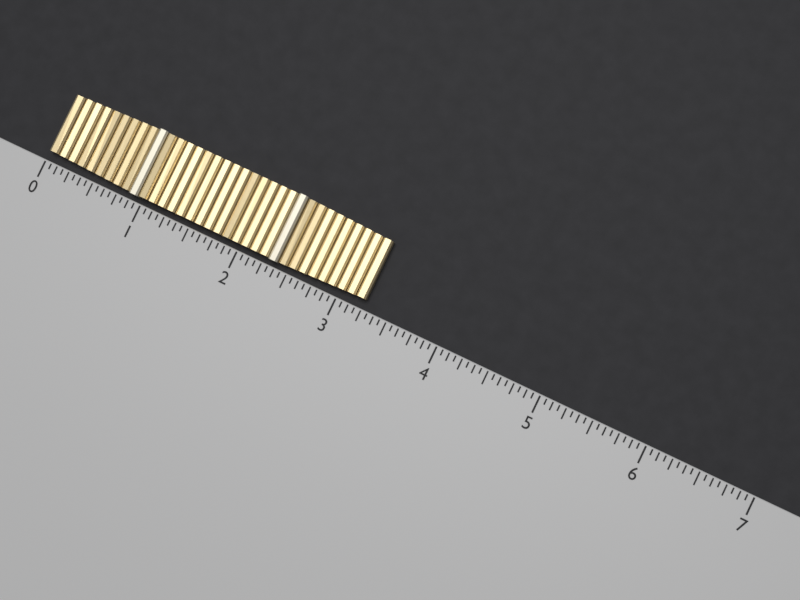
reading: 3.2500 (no unit)
